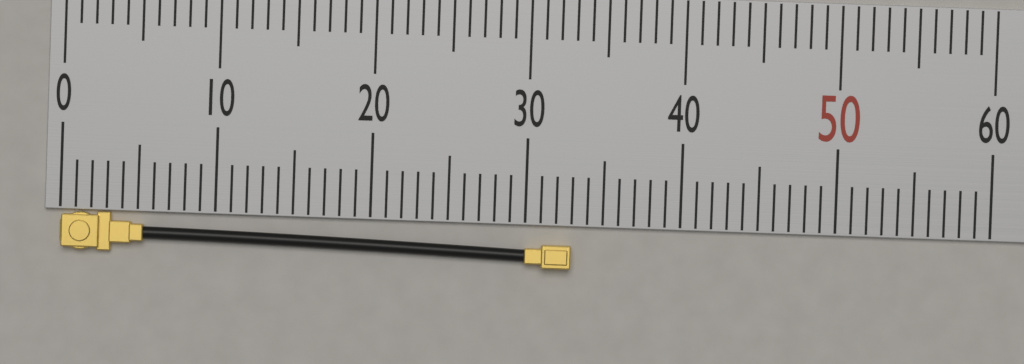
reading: 33 (no unit)
